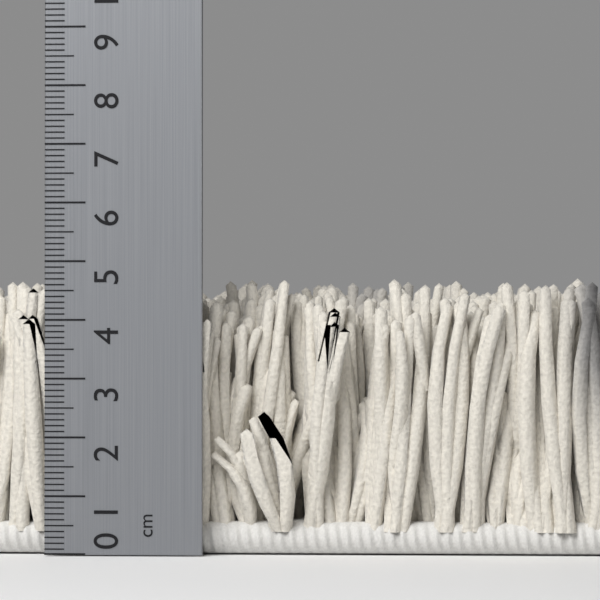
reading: 4.8 cm
